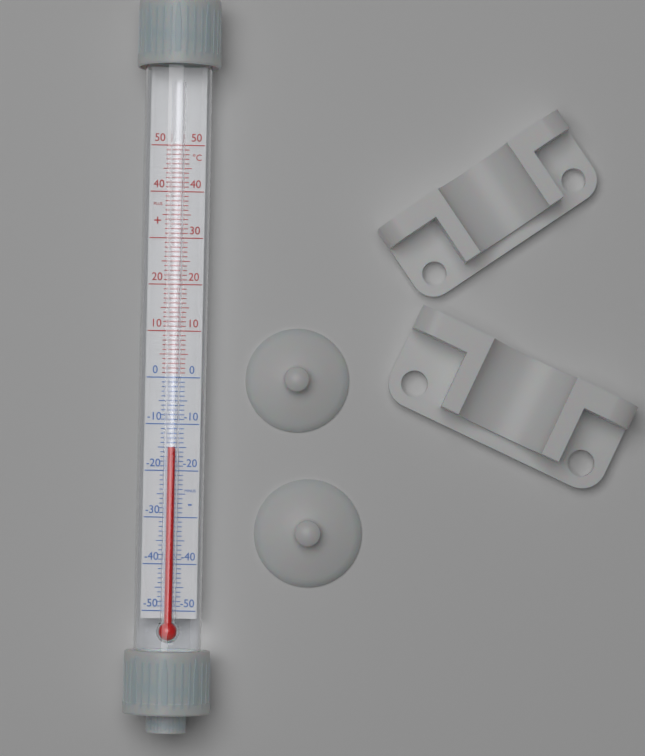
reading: -15 °C
